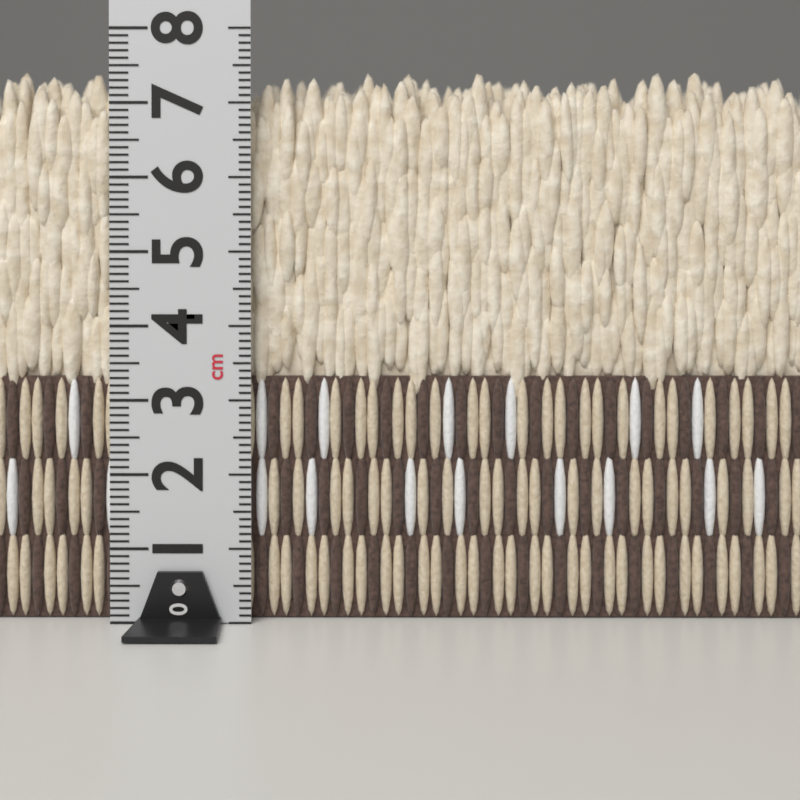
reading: 7.5 cm
